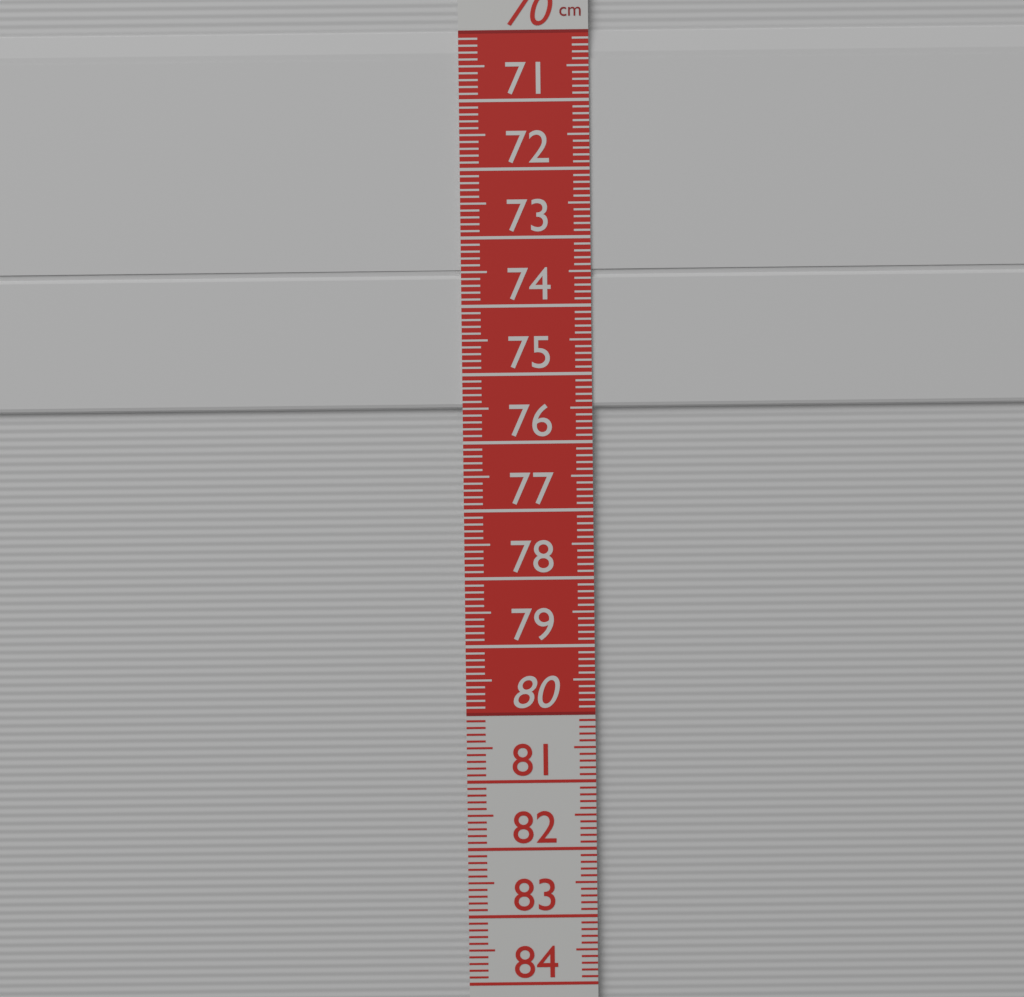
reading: 75.5 cm
